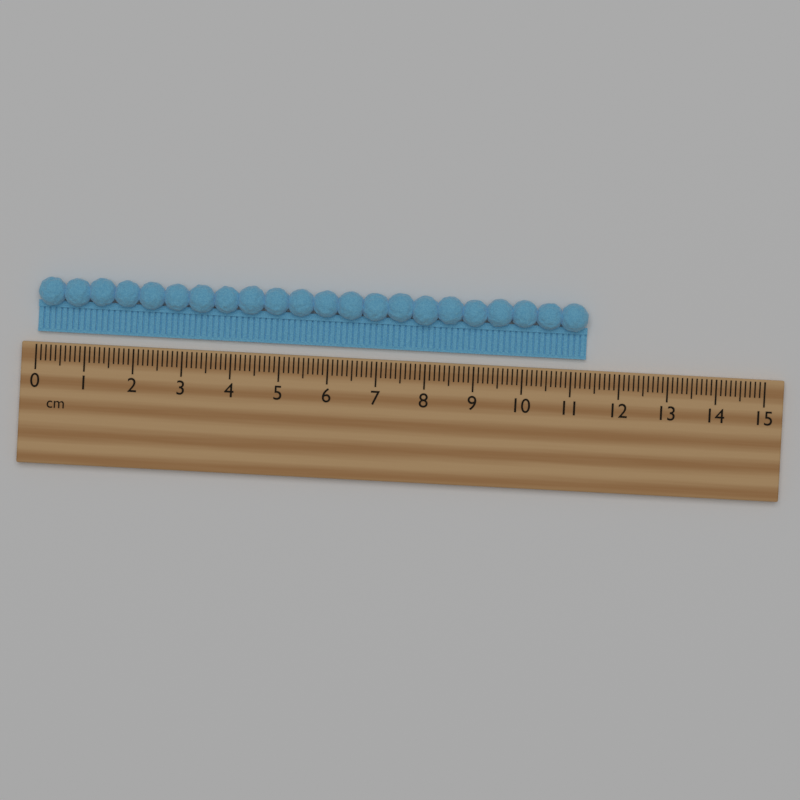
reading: 11.3 cm
